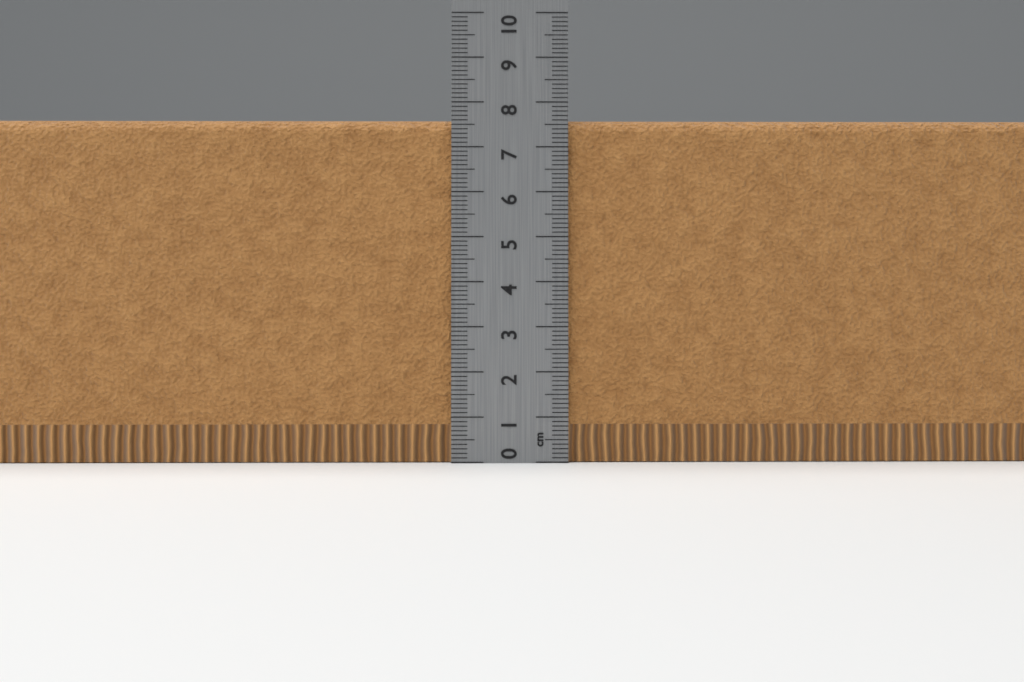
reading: 7.6 cm
